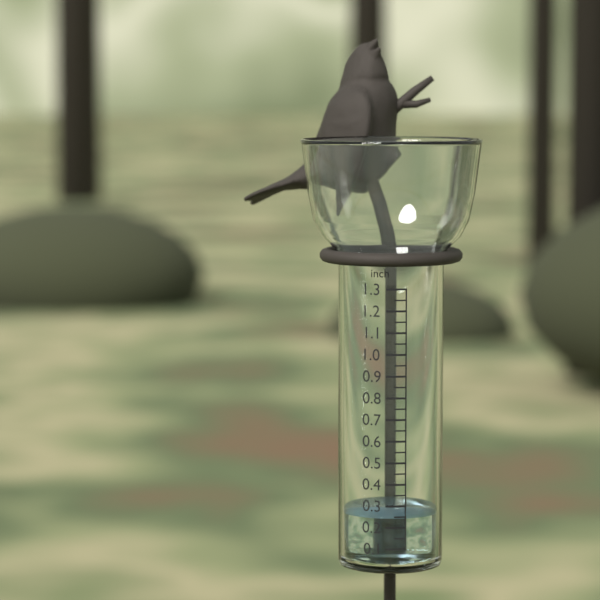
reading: 0.25 inch
